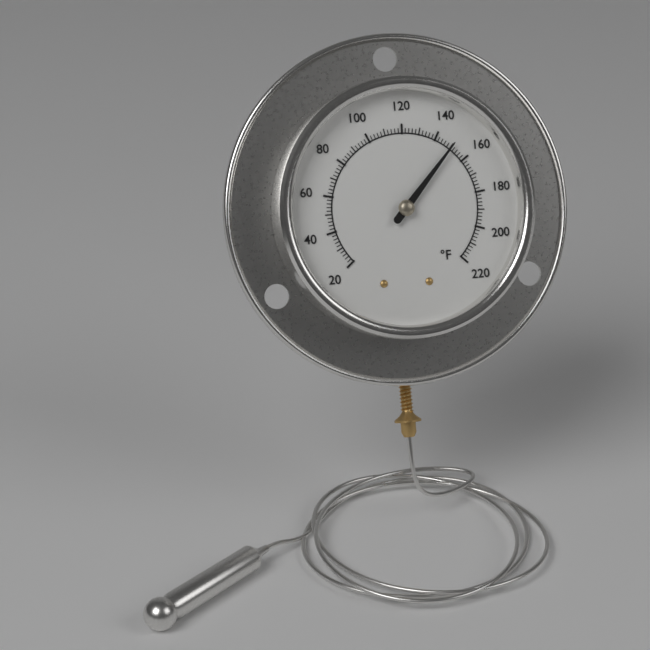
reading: 150 °F
